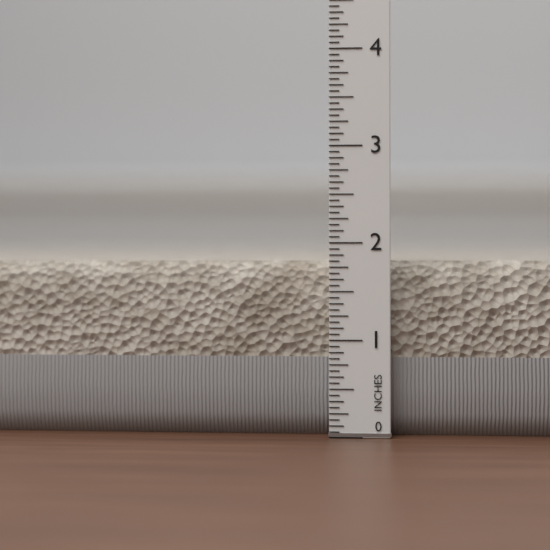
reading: 1.8125 in
